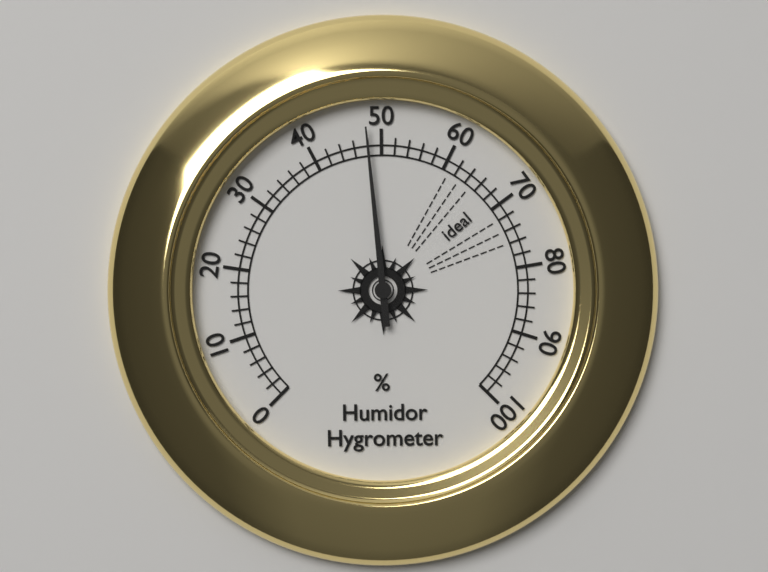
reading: 48 %
